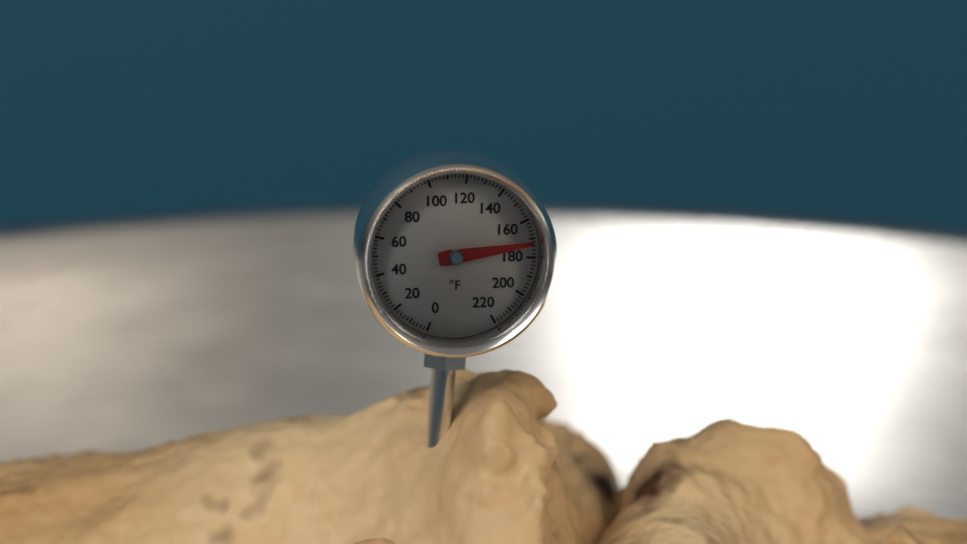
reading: 172 °F
